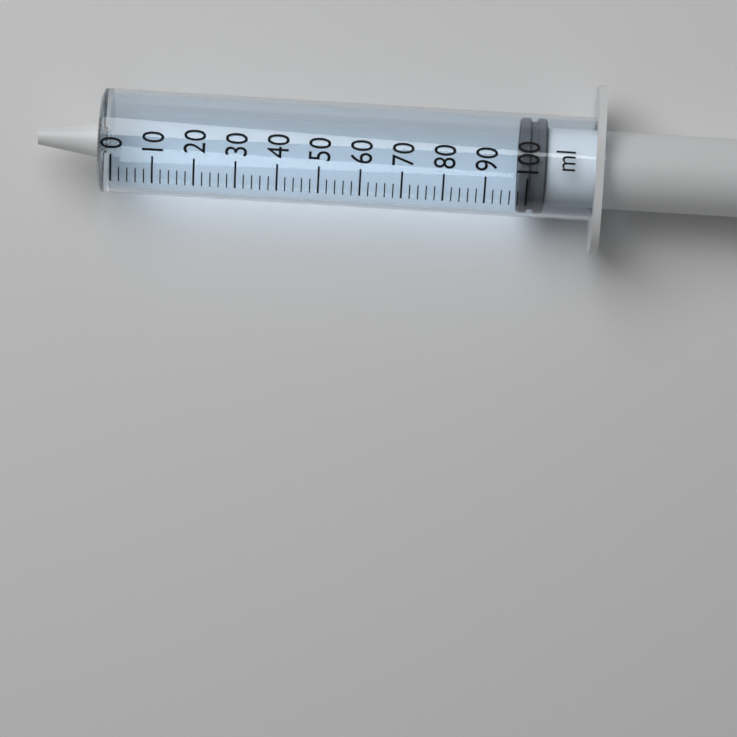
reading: 98 ml
